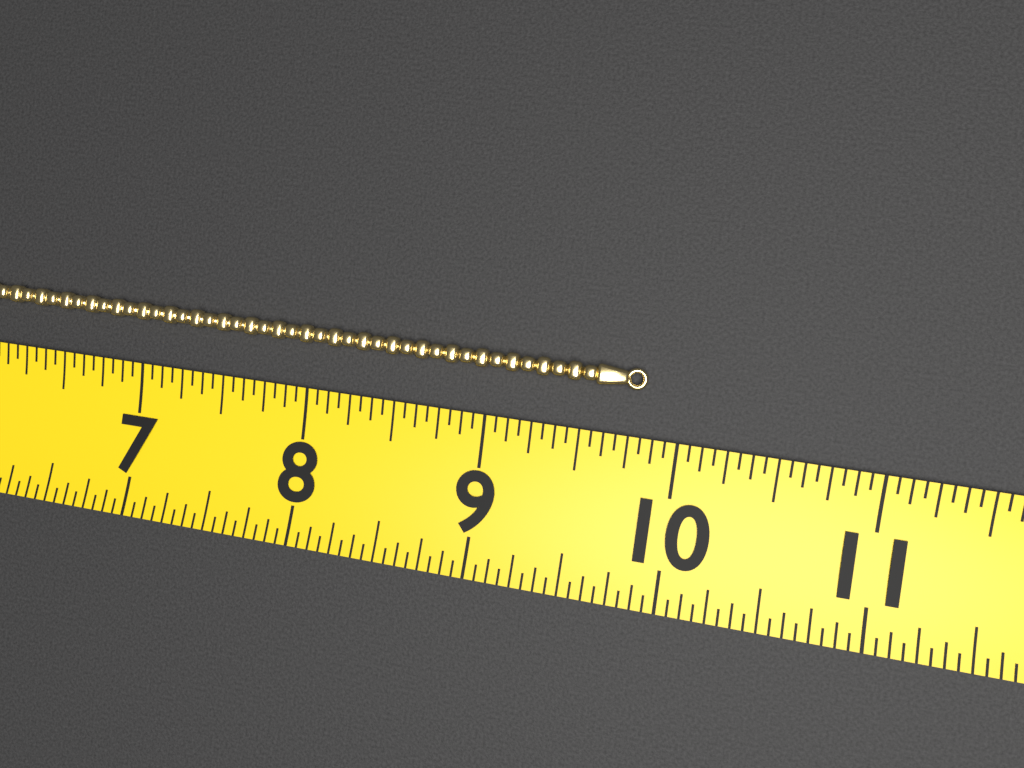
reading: 9.8125 (no unit)
